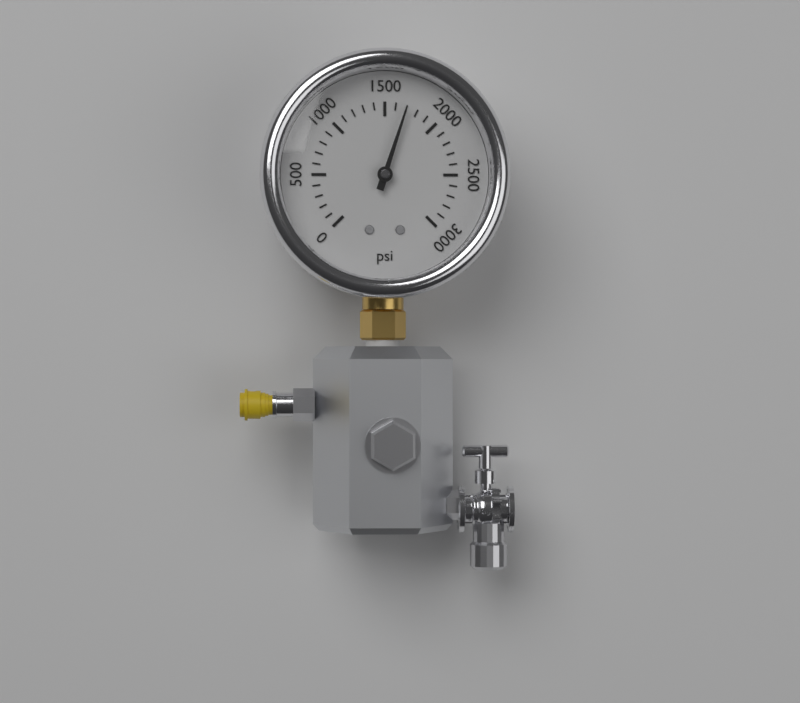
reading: 1700 psi
